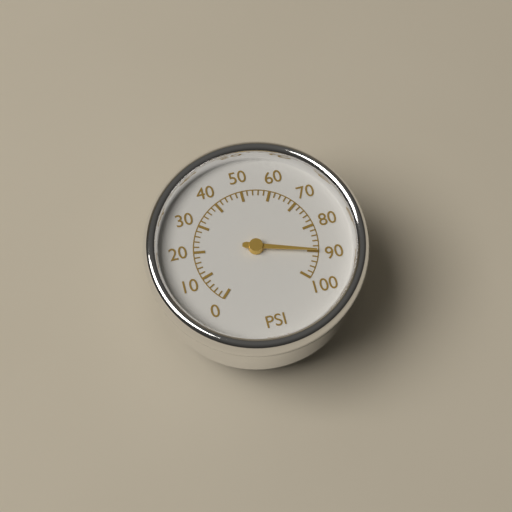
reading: 90 psi
